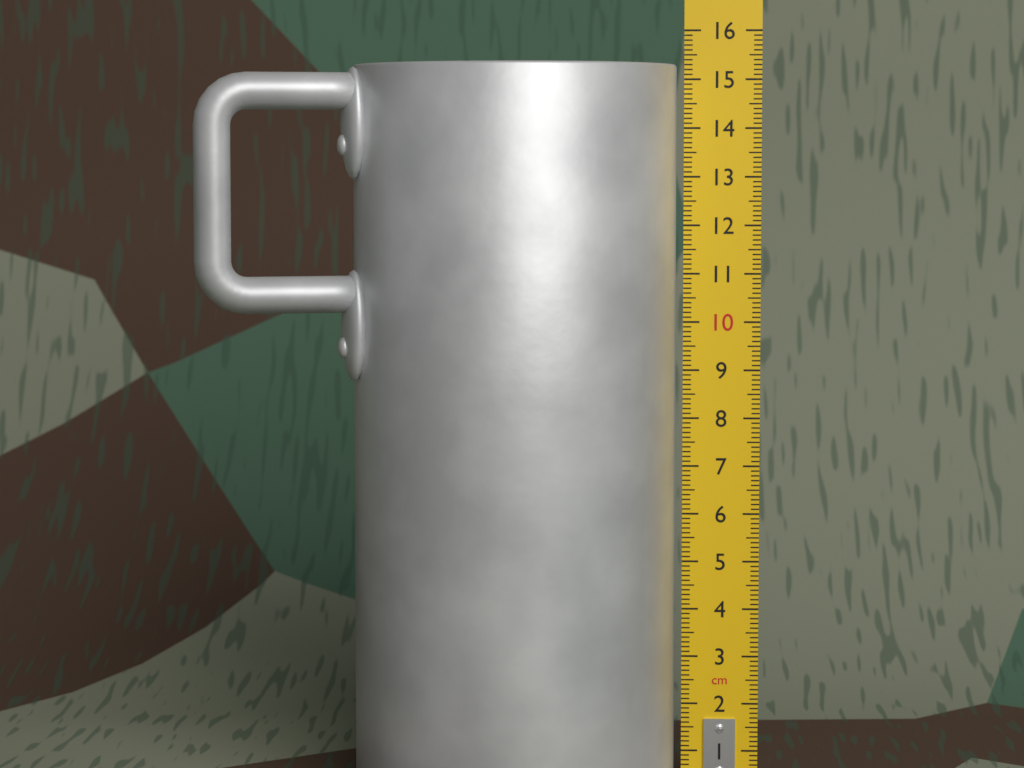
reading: 15.3 cm
